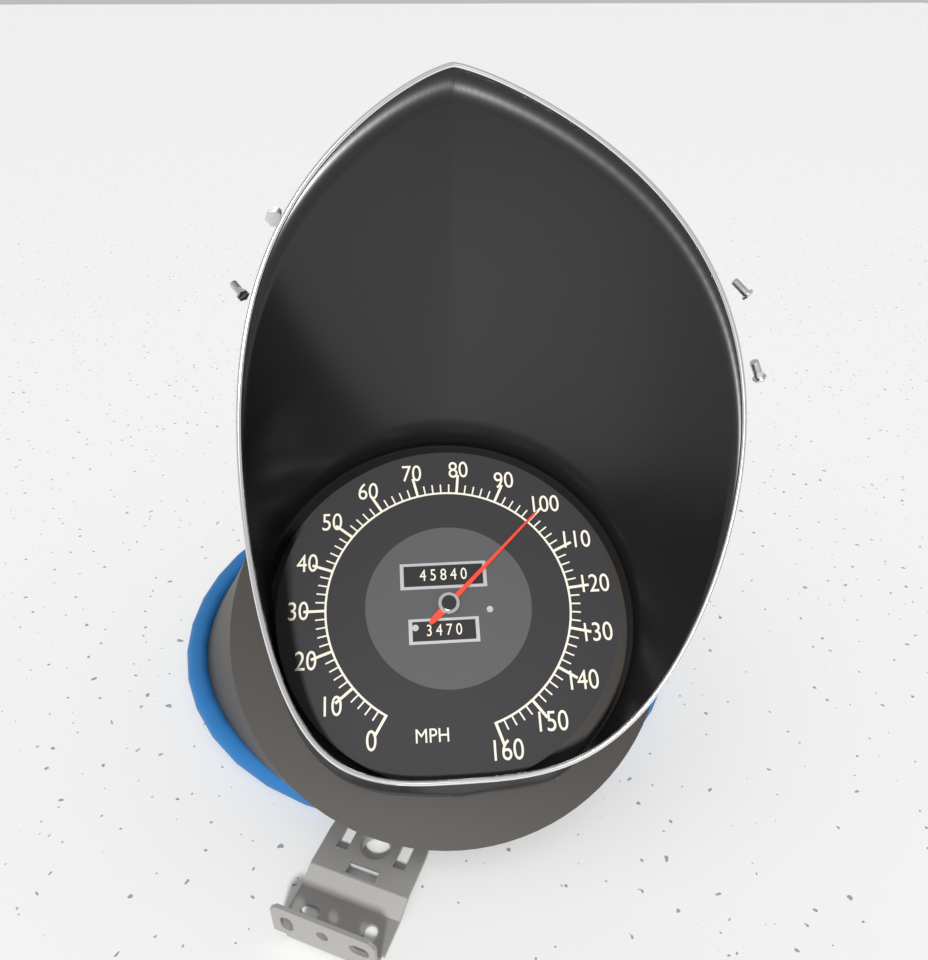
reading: 100 MPH
